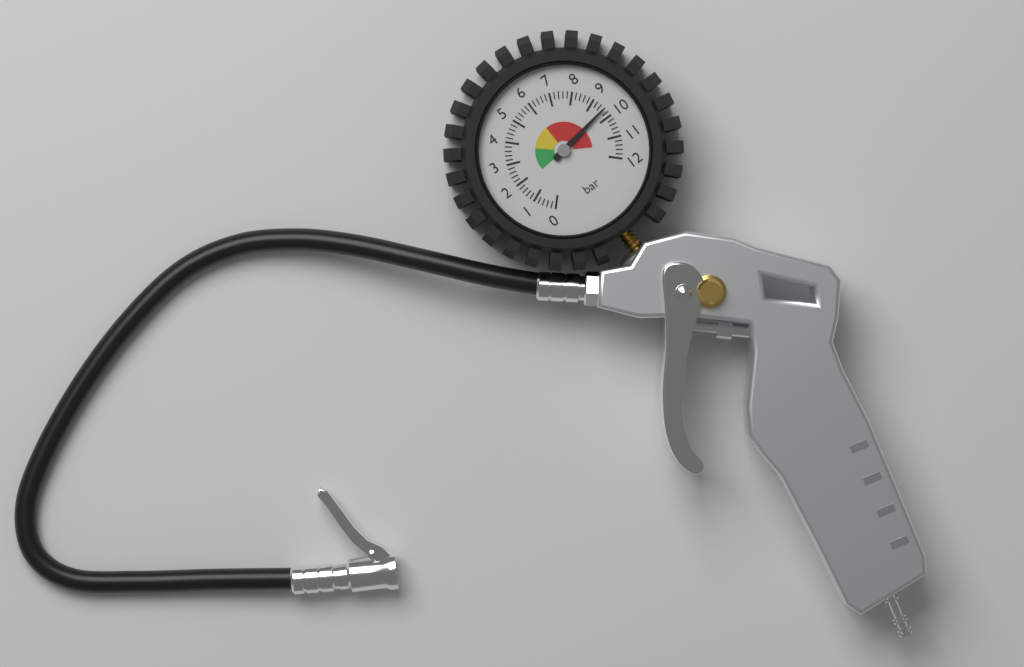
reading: 9.6 bar
